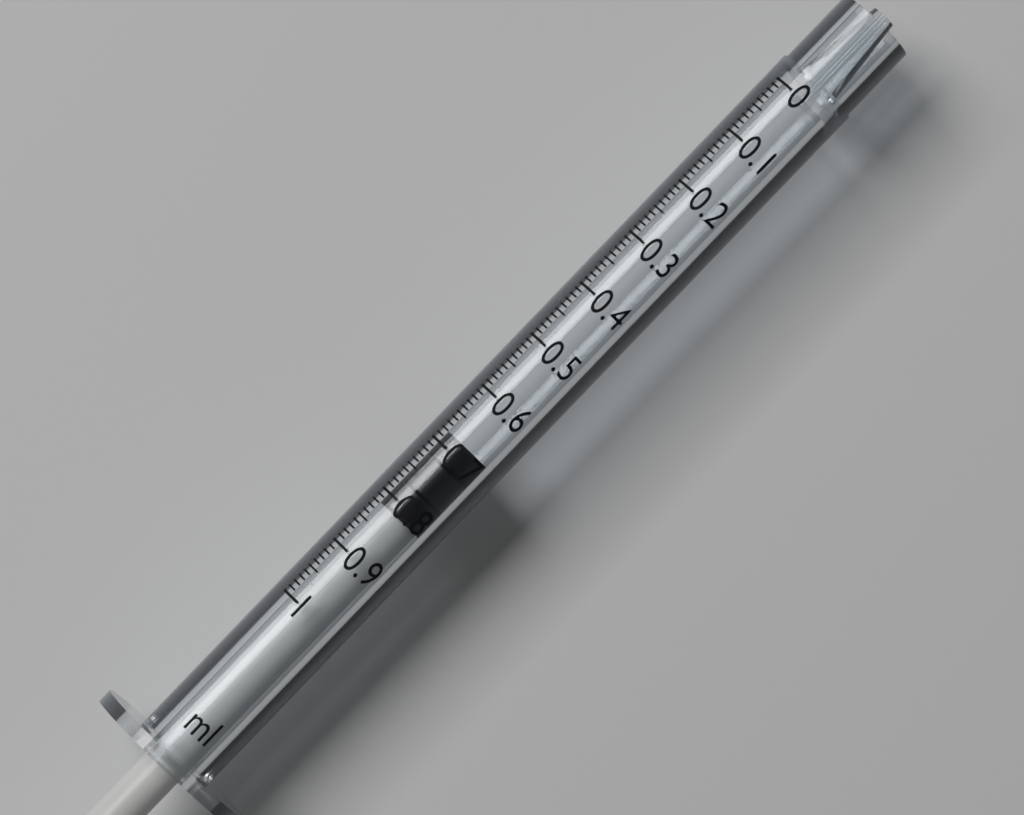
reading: 0.68 ml
